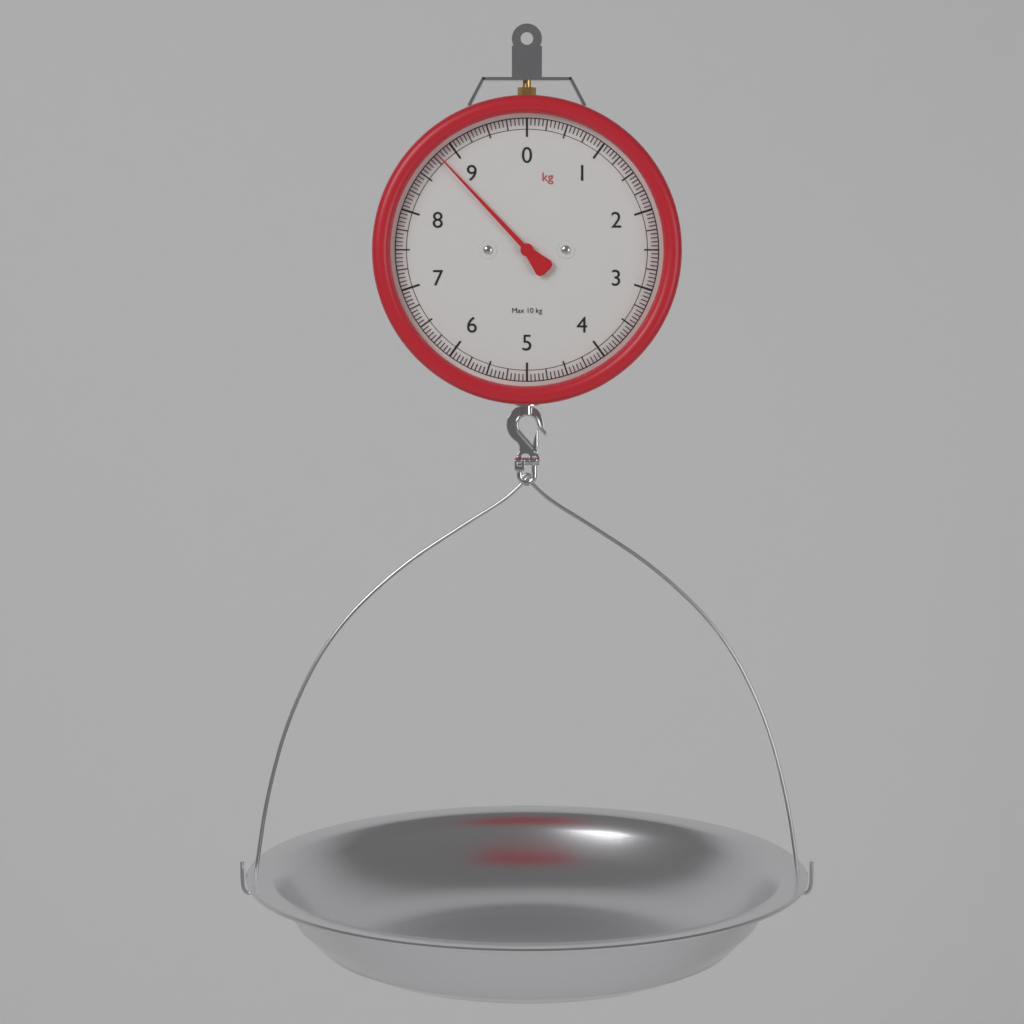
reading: 8.80 kg
